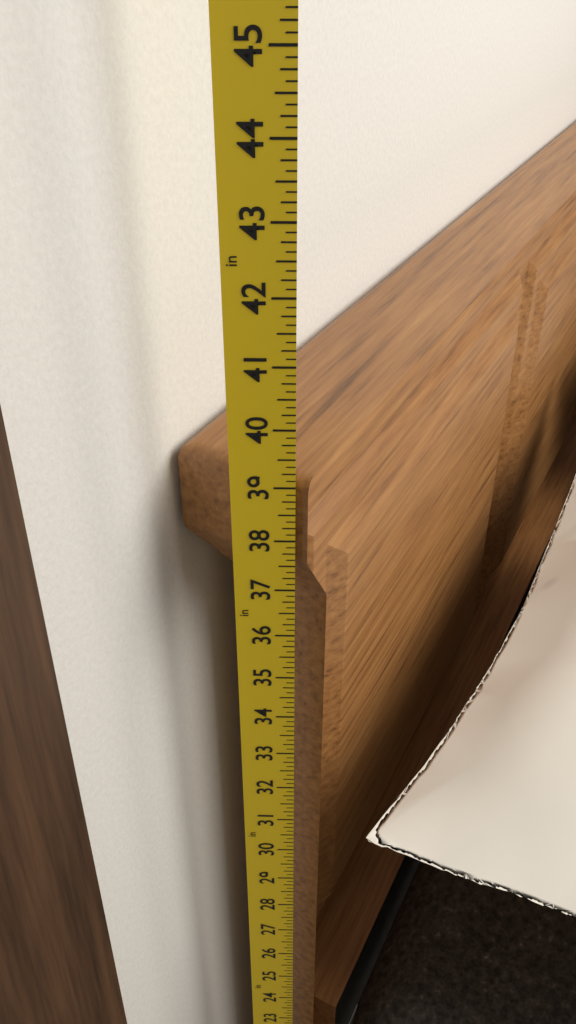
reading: 39.125 in
